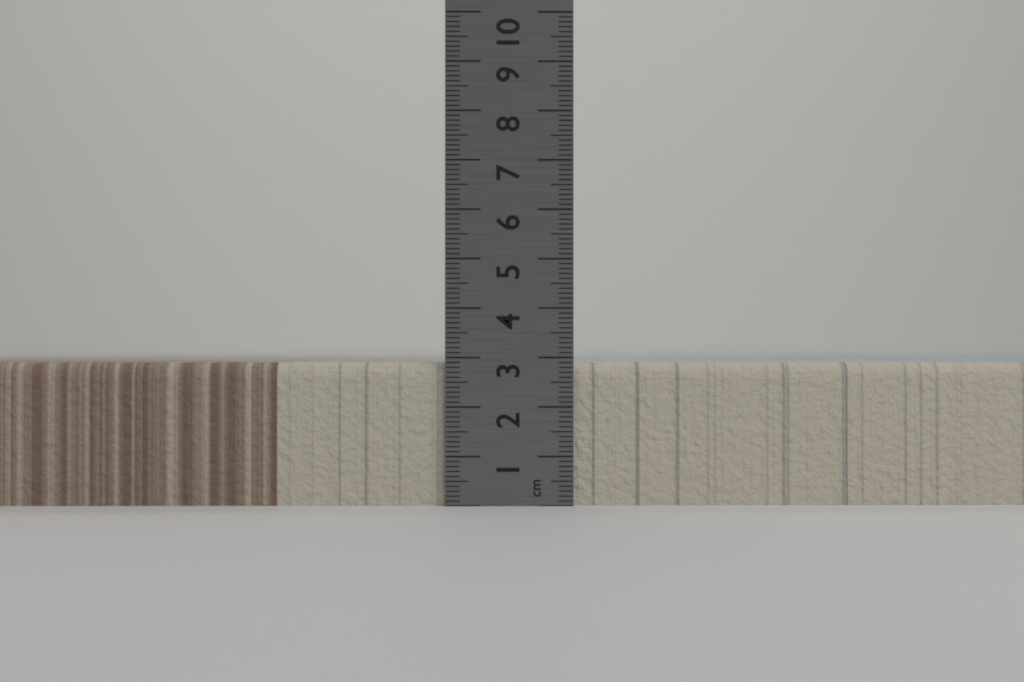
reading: 2.9 cm
